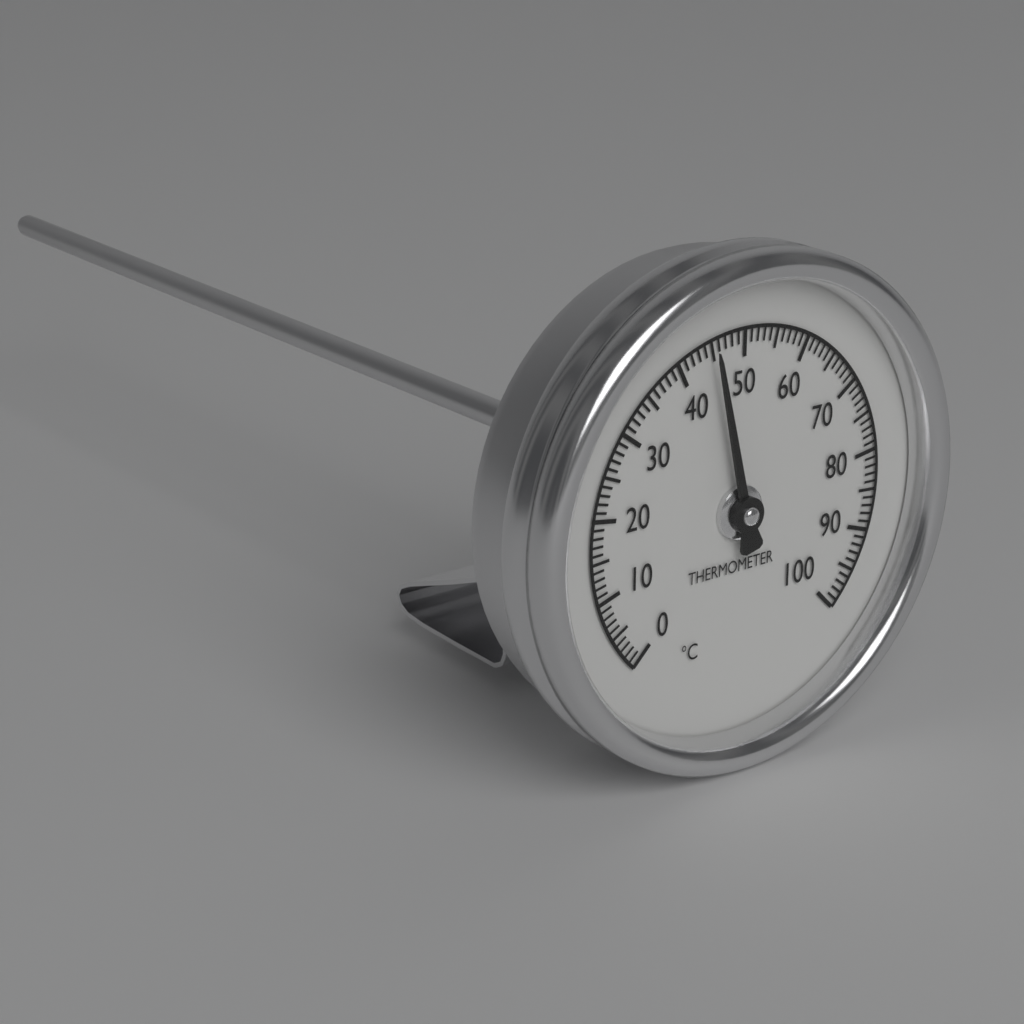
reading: 45 °C
